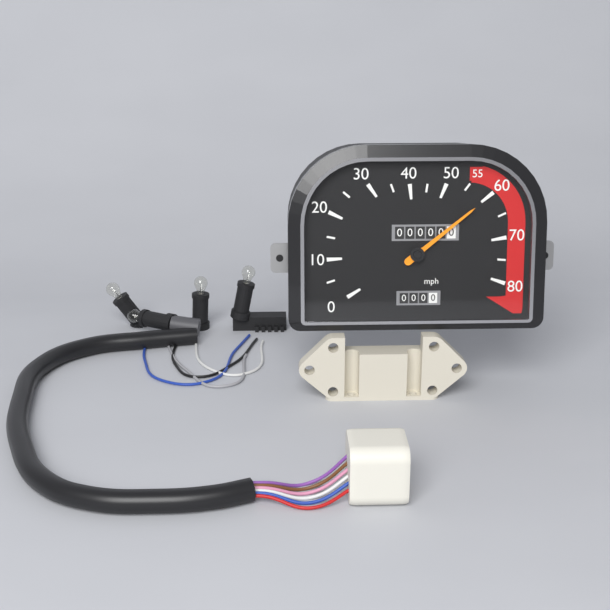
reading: 60 mph
